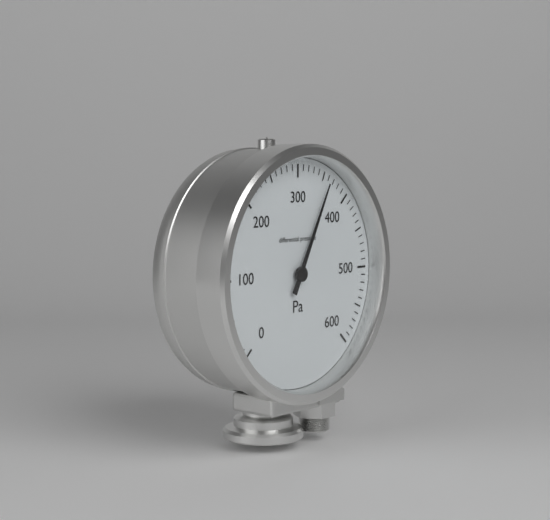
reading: 360 Pa
